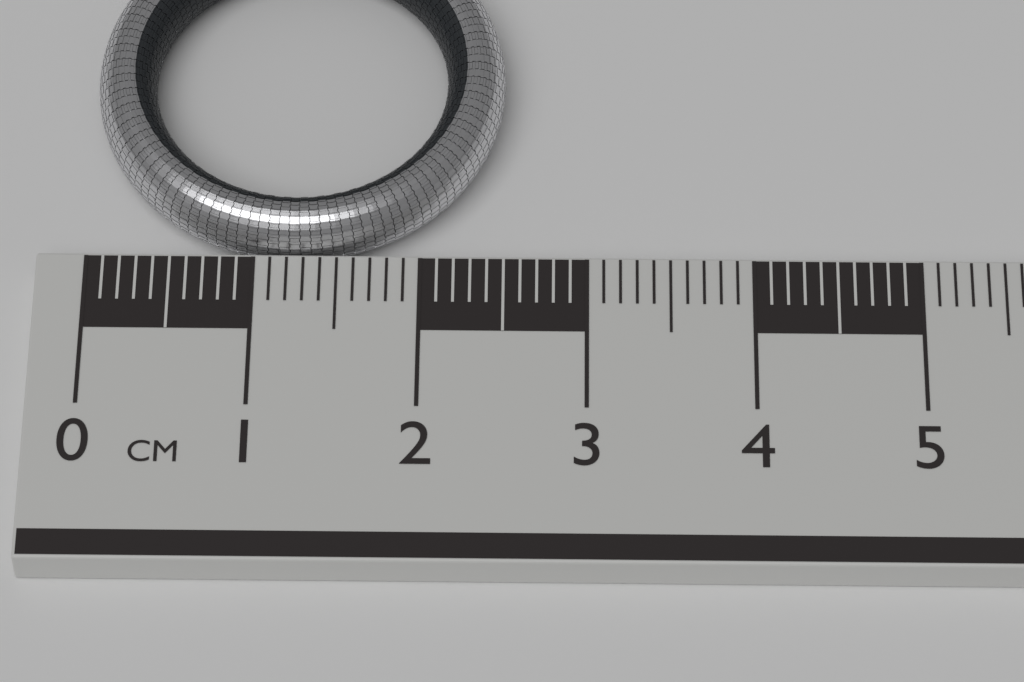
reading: 2.5 cm
